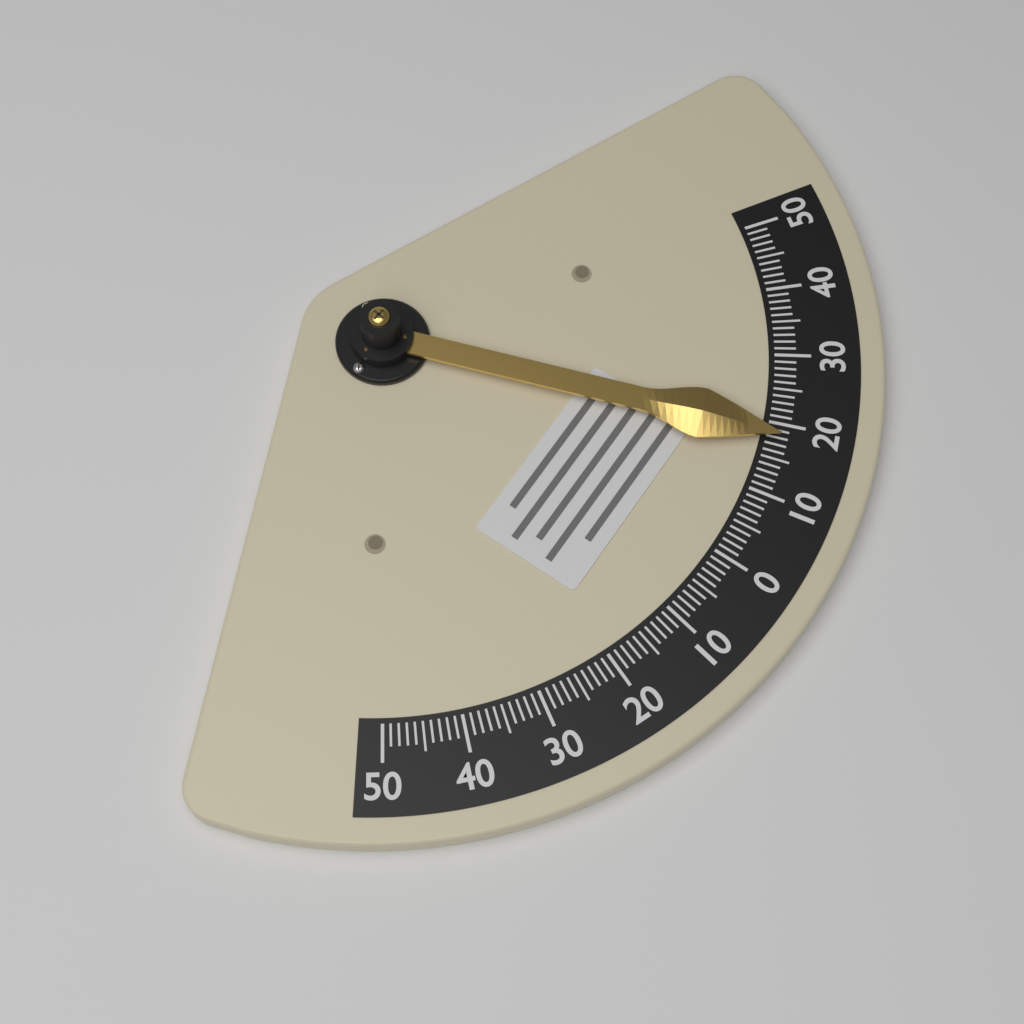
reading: 18 (no unit)
